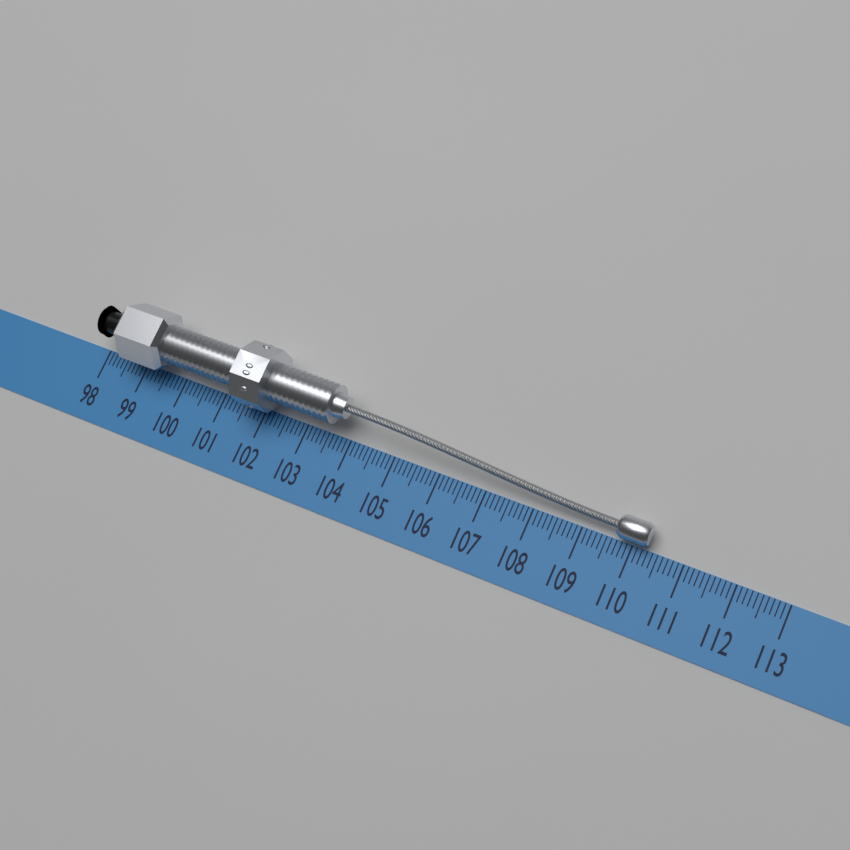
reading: 110.3 (no unit)
